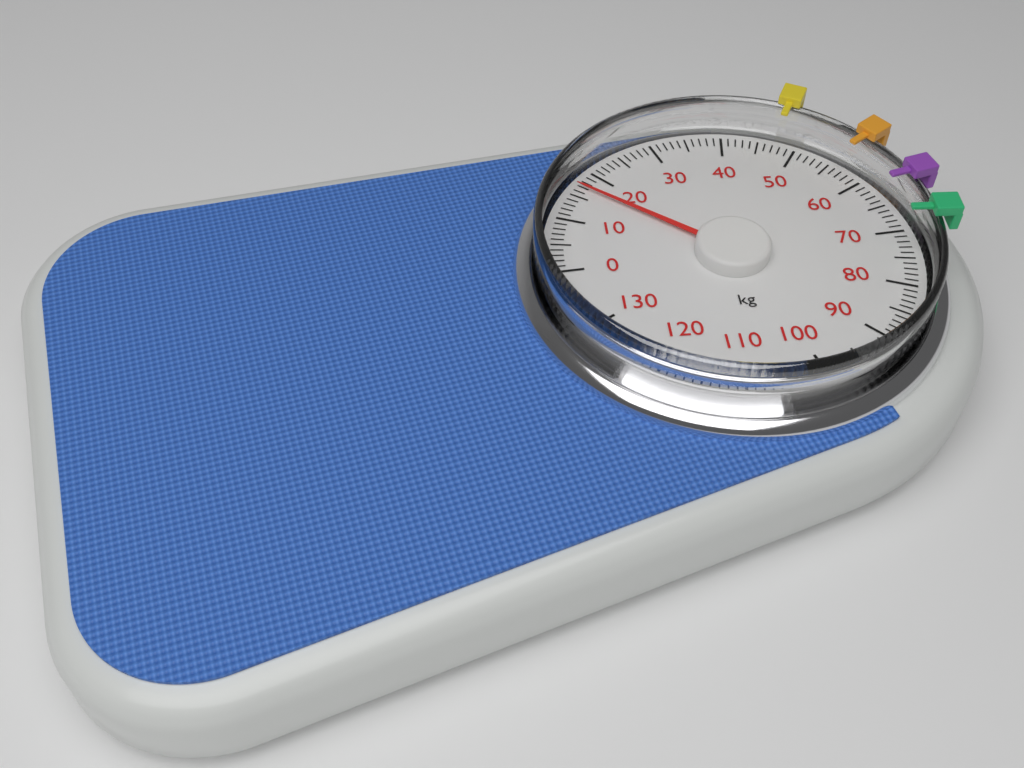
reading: 17 kg
